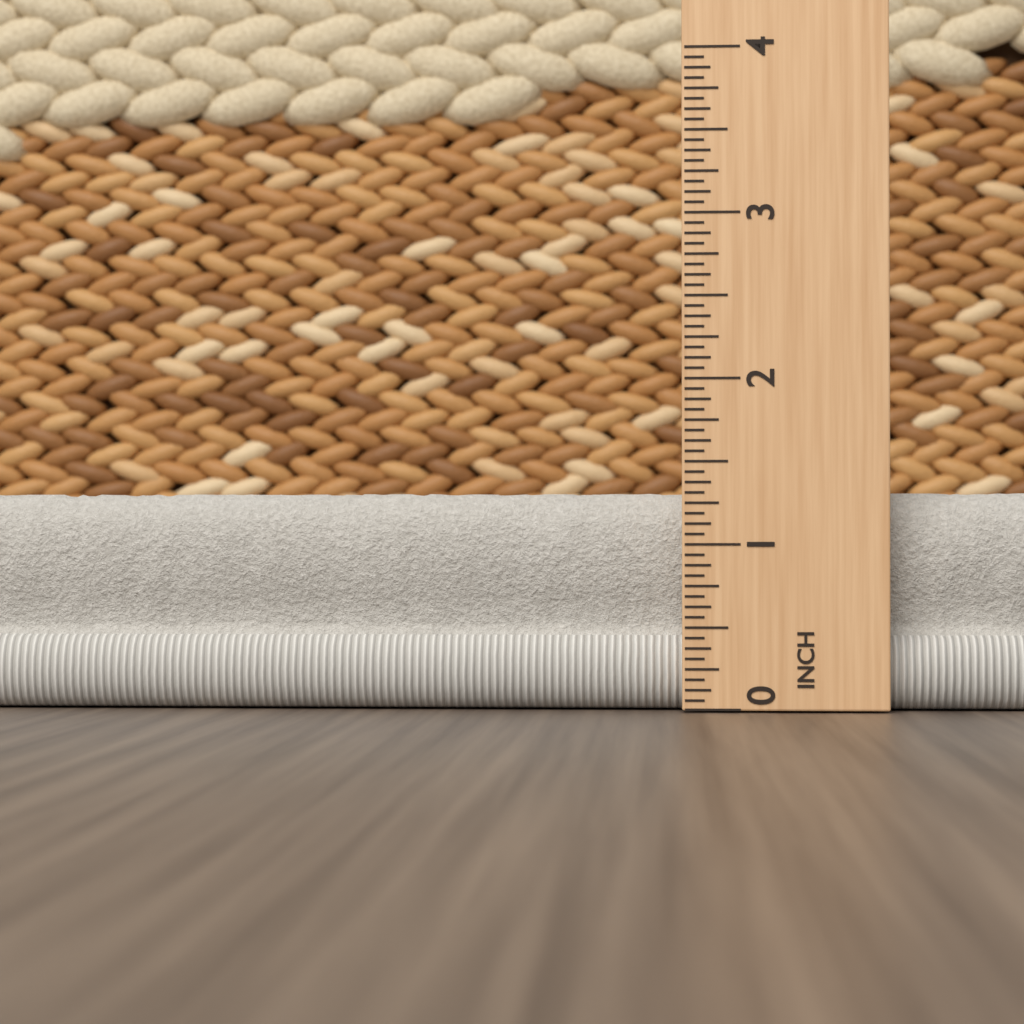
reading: 1.3125 in
